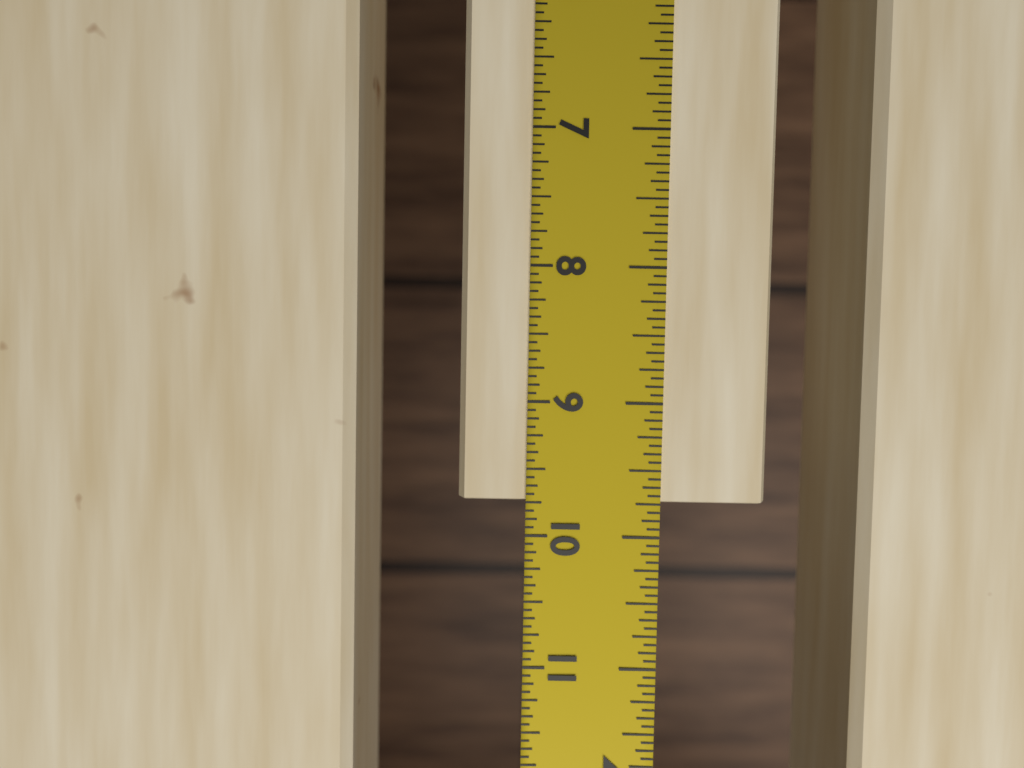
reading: 9.7500 in
